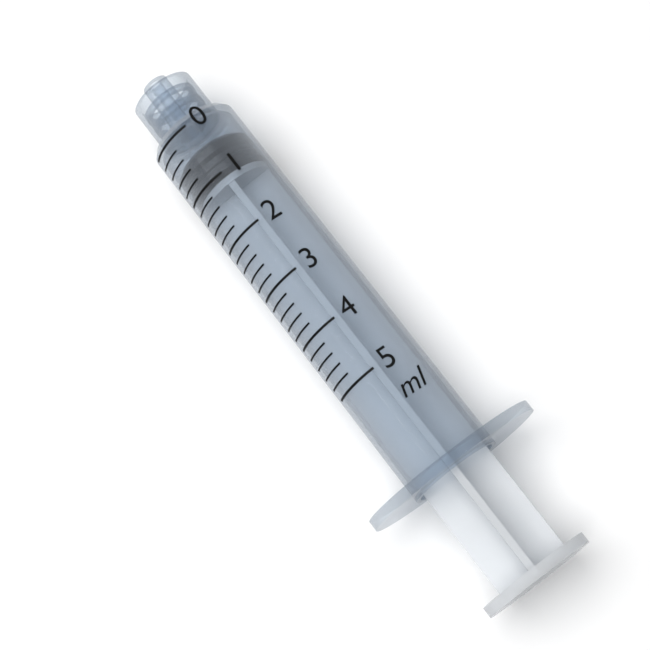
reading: 0.4 ml
